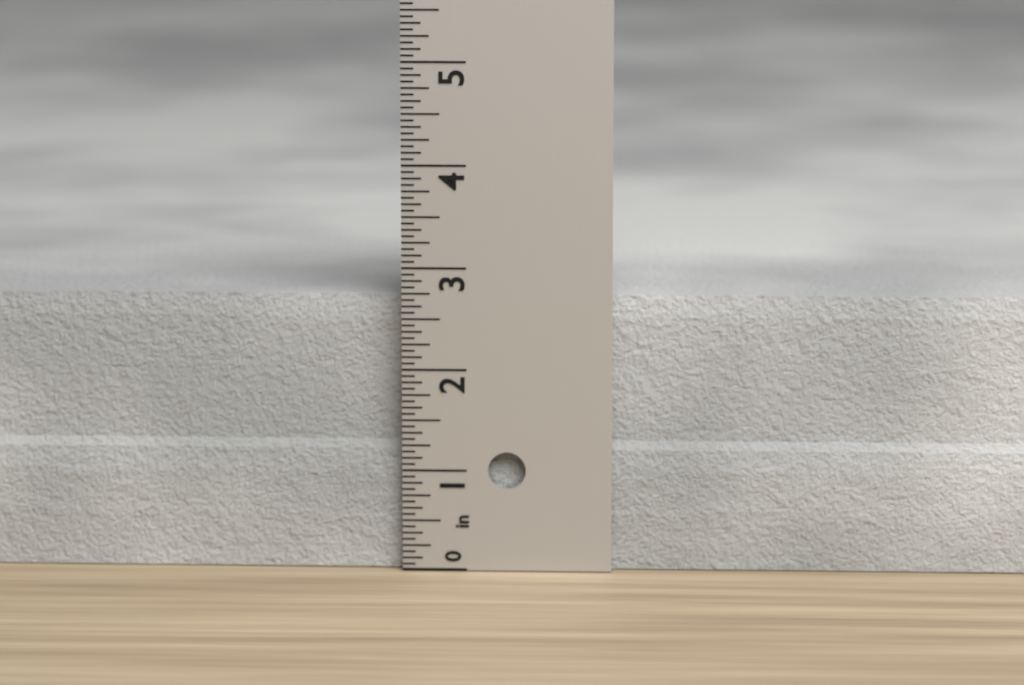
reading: 2.6875 in
